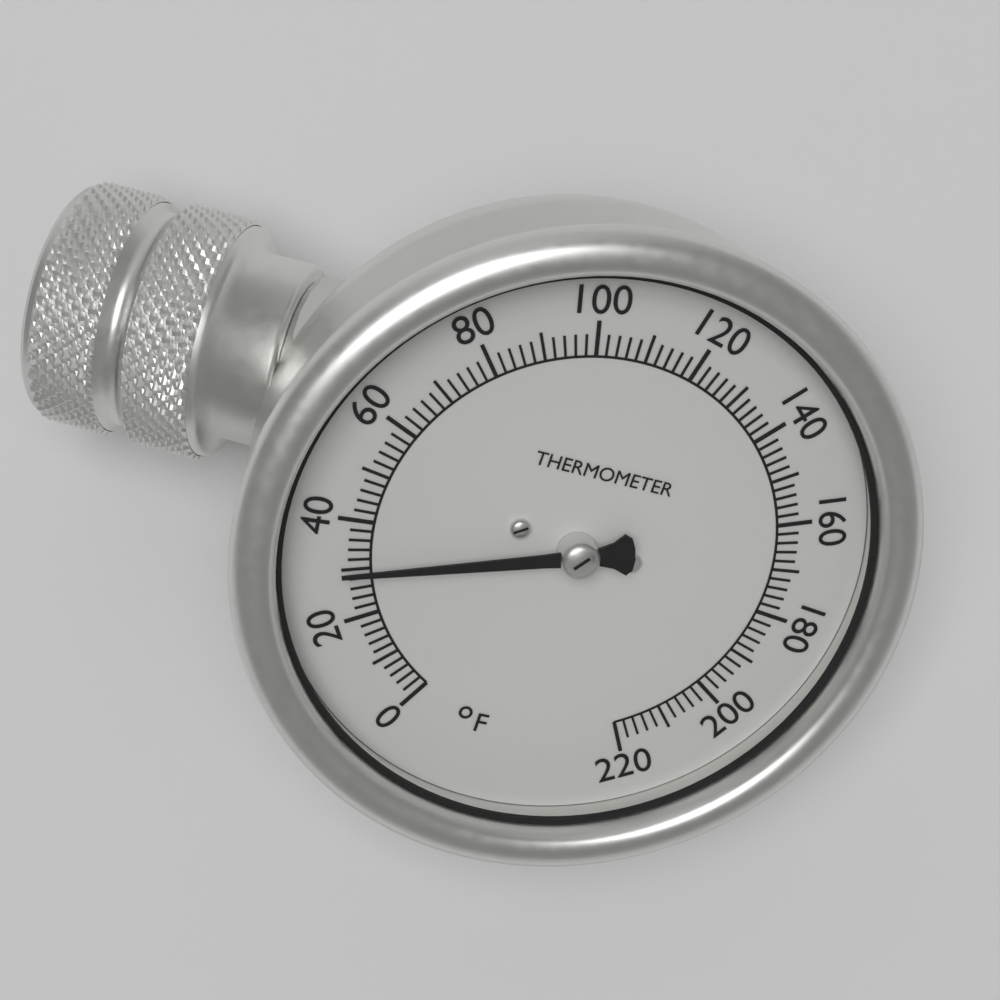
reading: 30 °F
